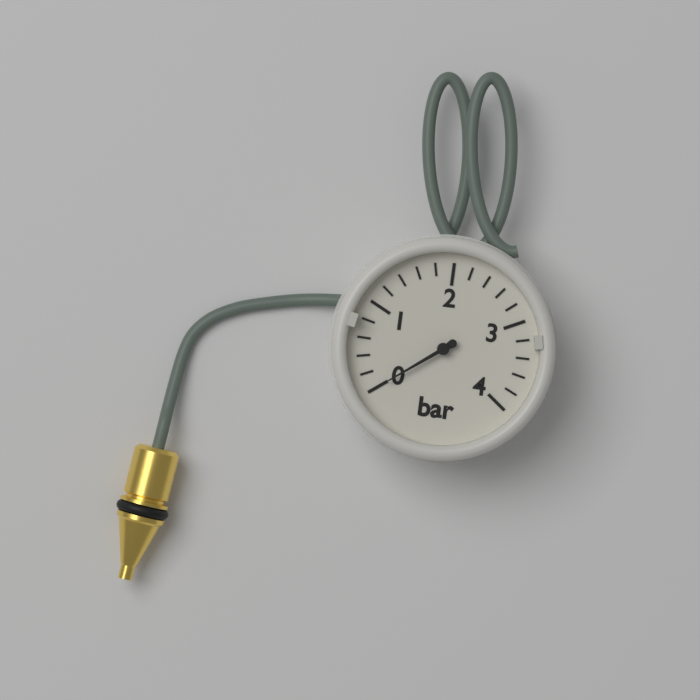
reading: 0.0 bar
